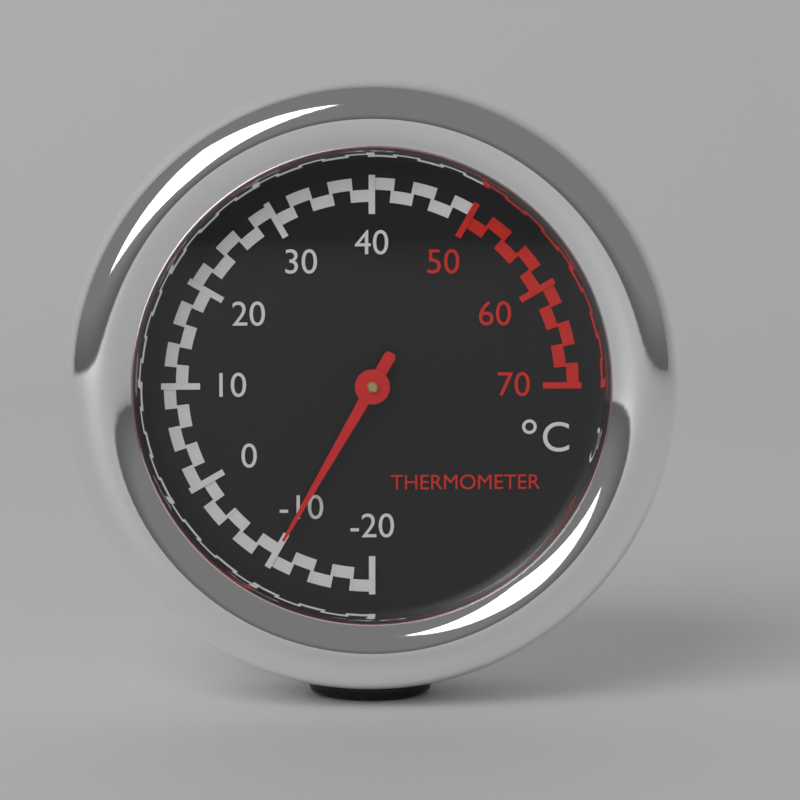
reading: -10 °C
